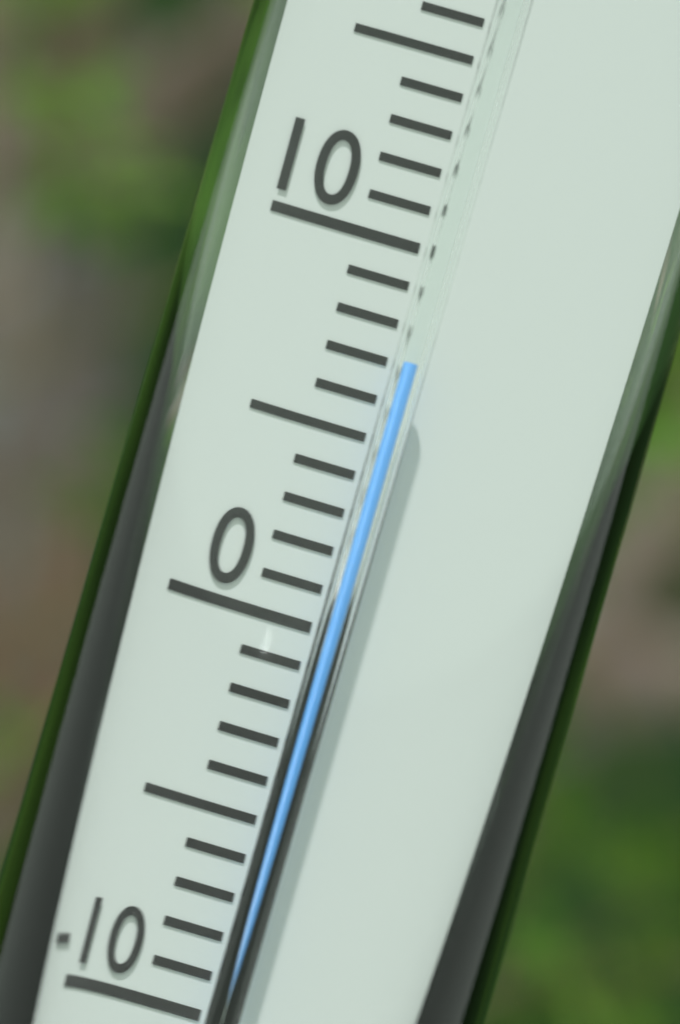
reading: 7 °C
